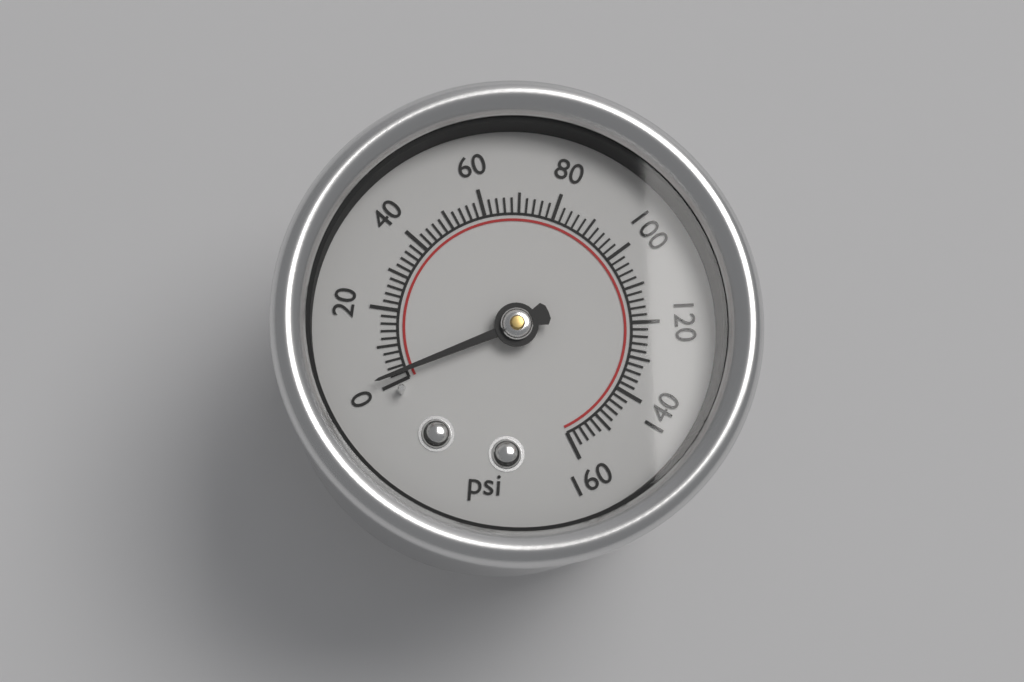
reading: 2 psi
